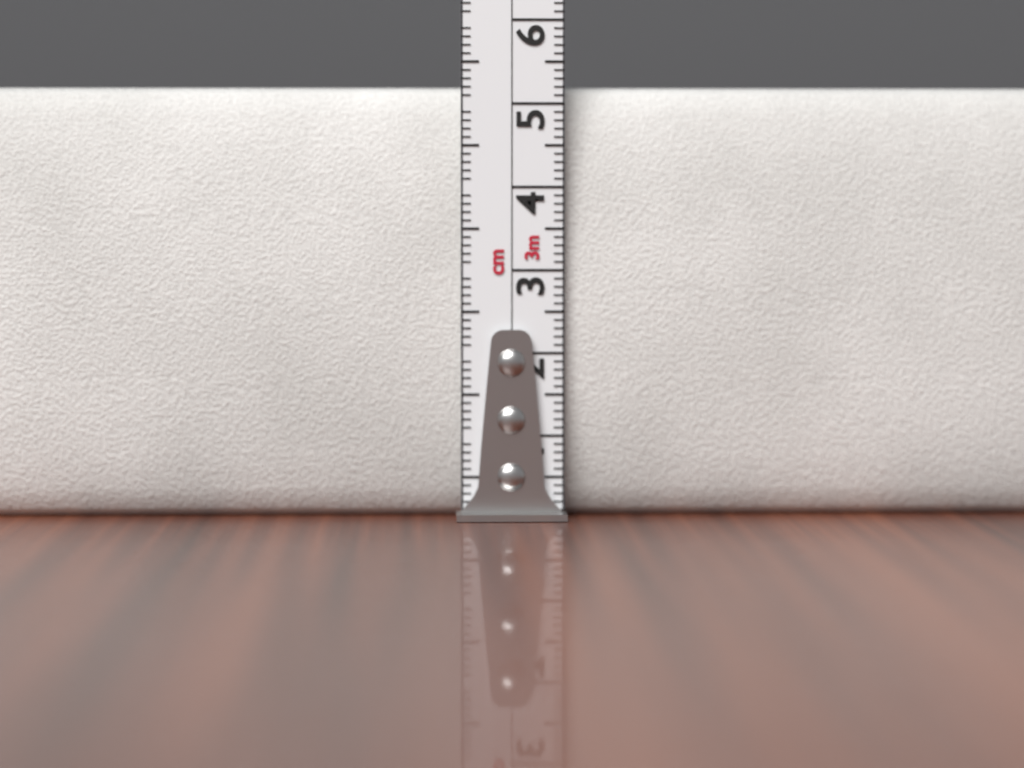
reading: 5.2 cm
